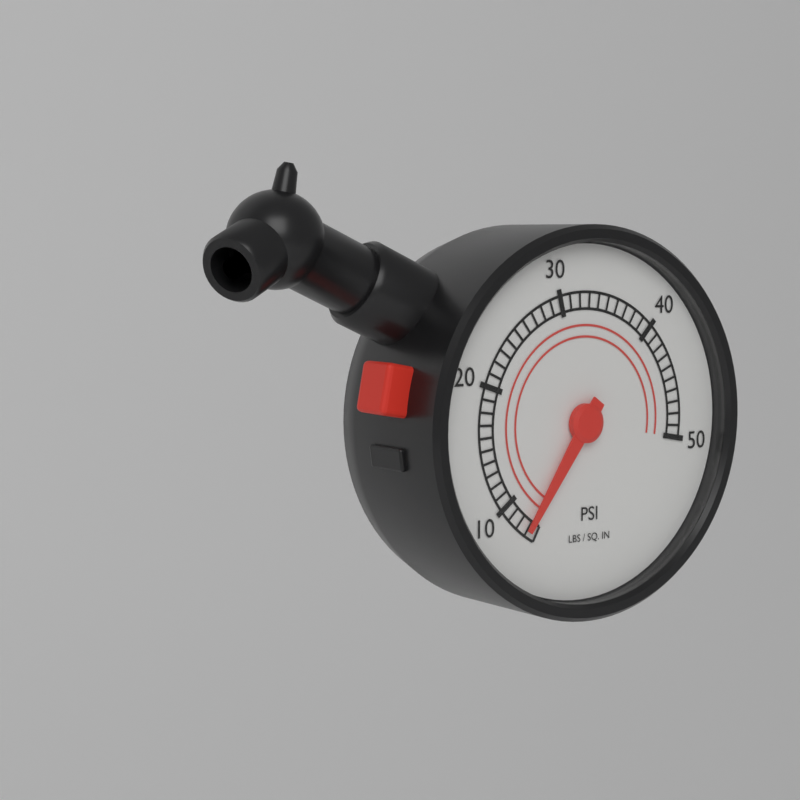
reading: 7 psi
